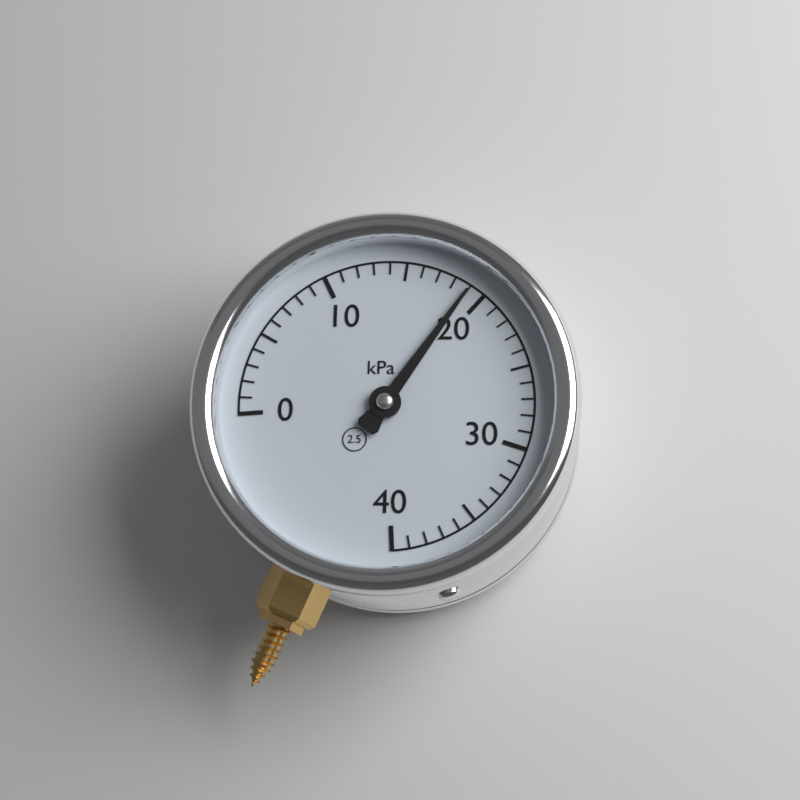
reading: 19 kPa
